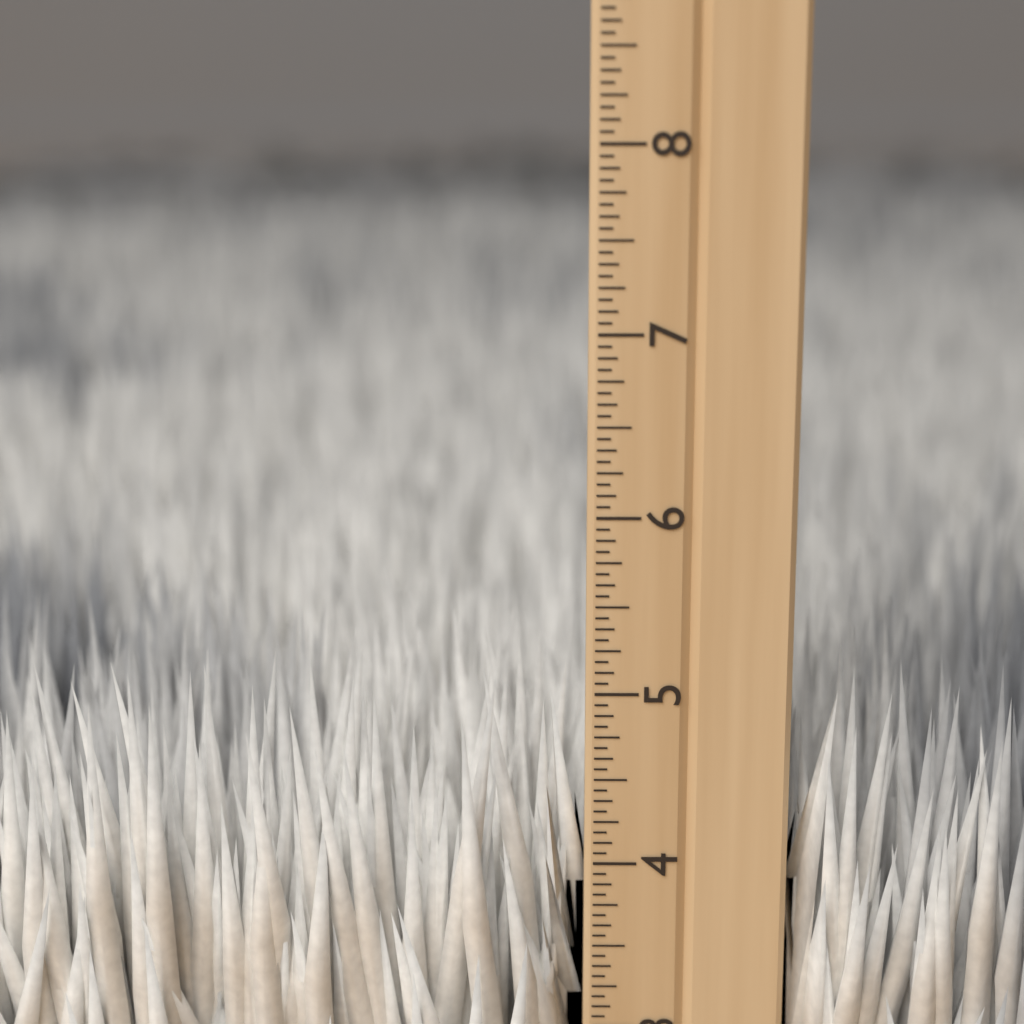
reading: 5.1875 inch
